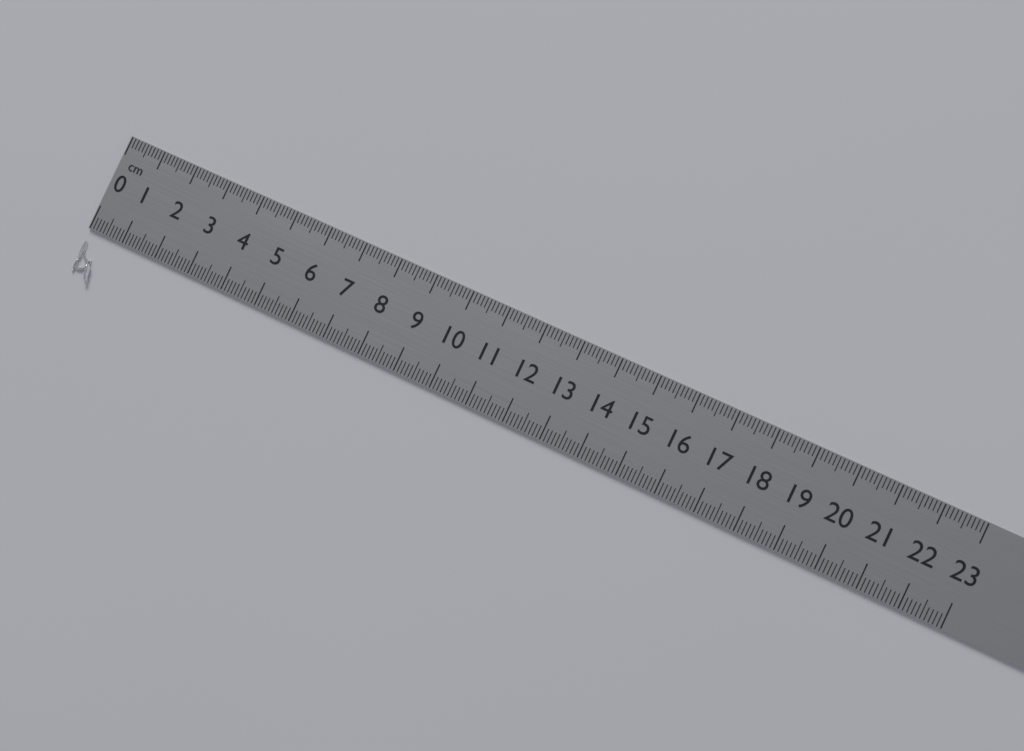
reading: 0.6 cm
